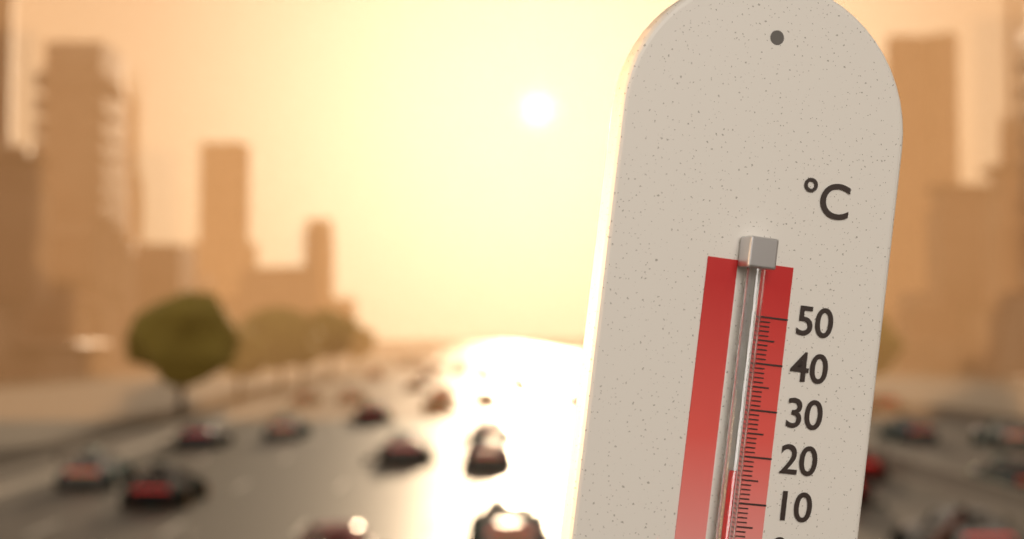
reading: 17 °C
